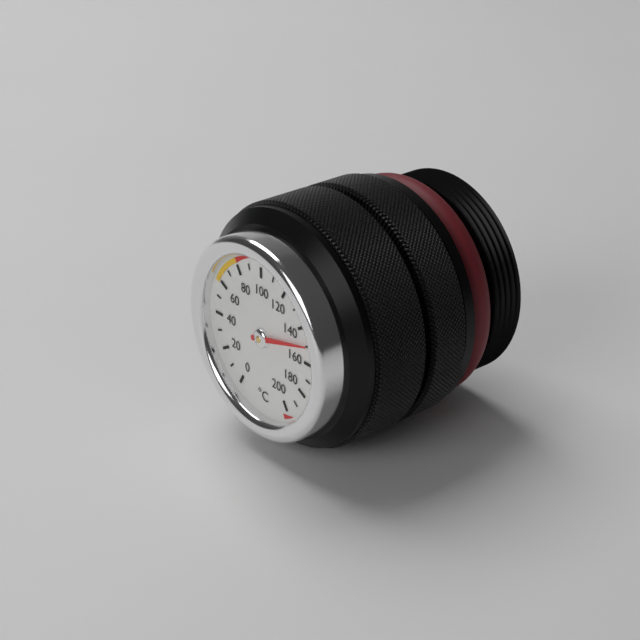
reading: 150 °C
